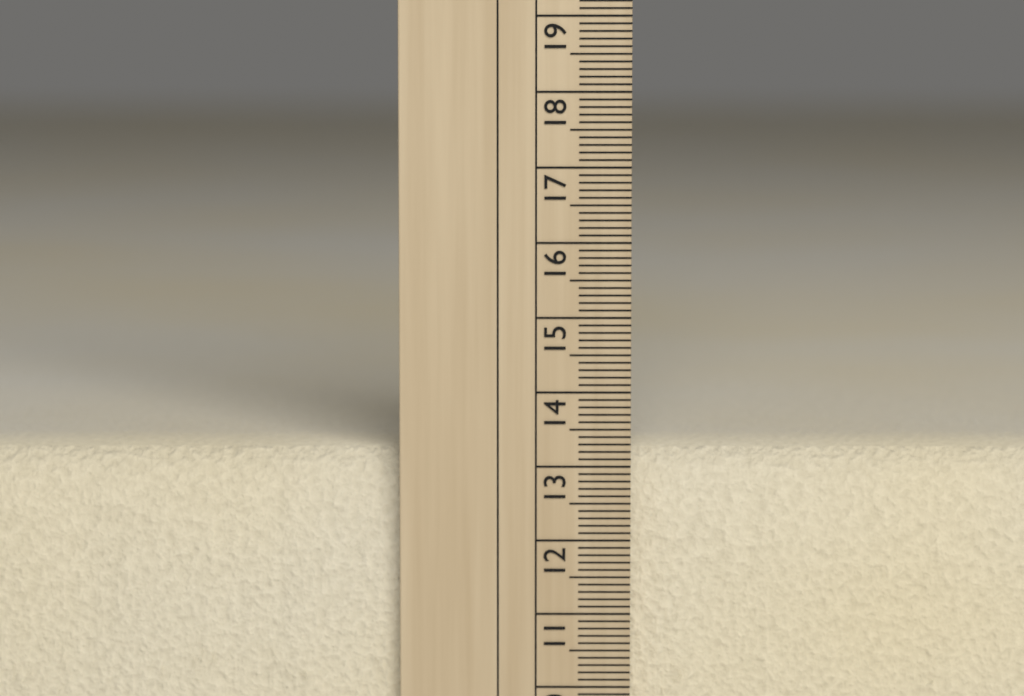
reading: 13.2 cm
